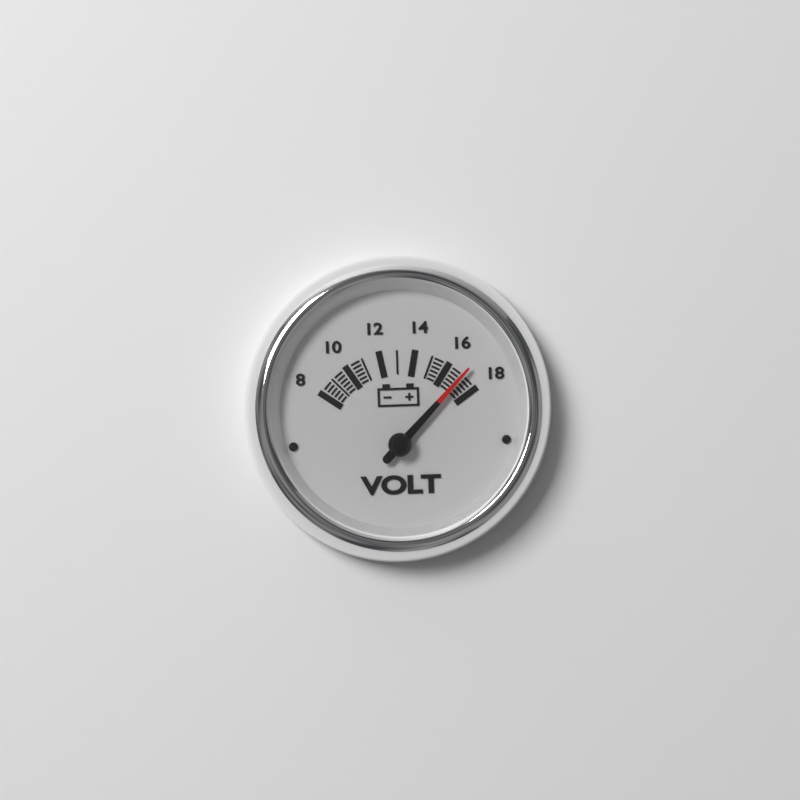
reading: 17 V
